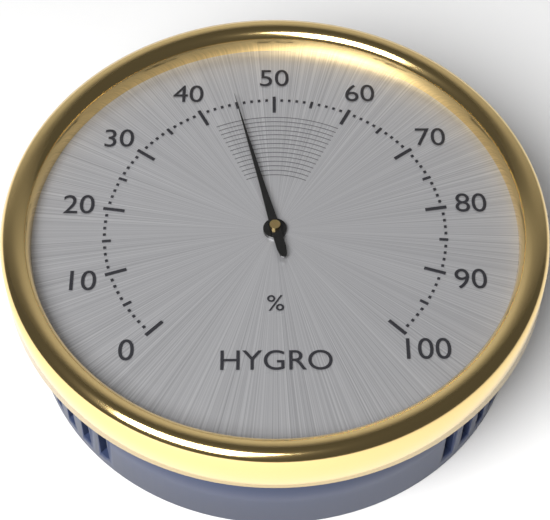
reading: 45 %
